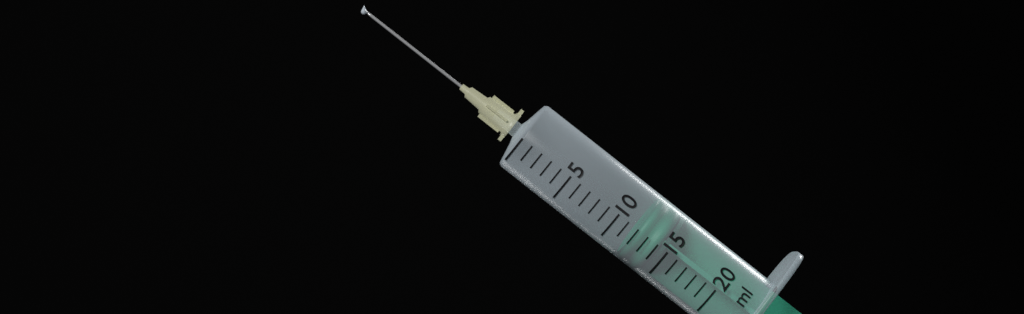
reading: 12 ml
